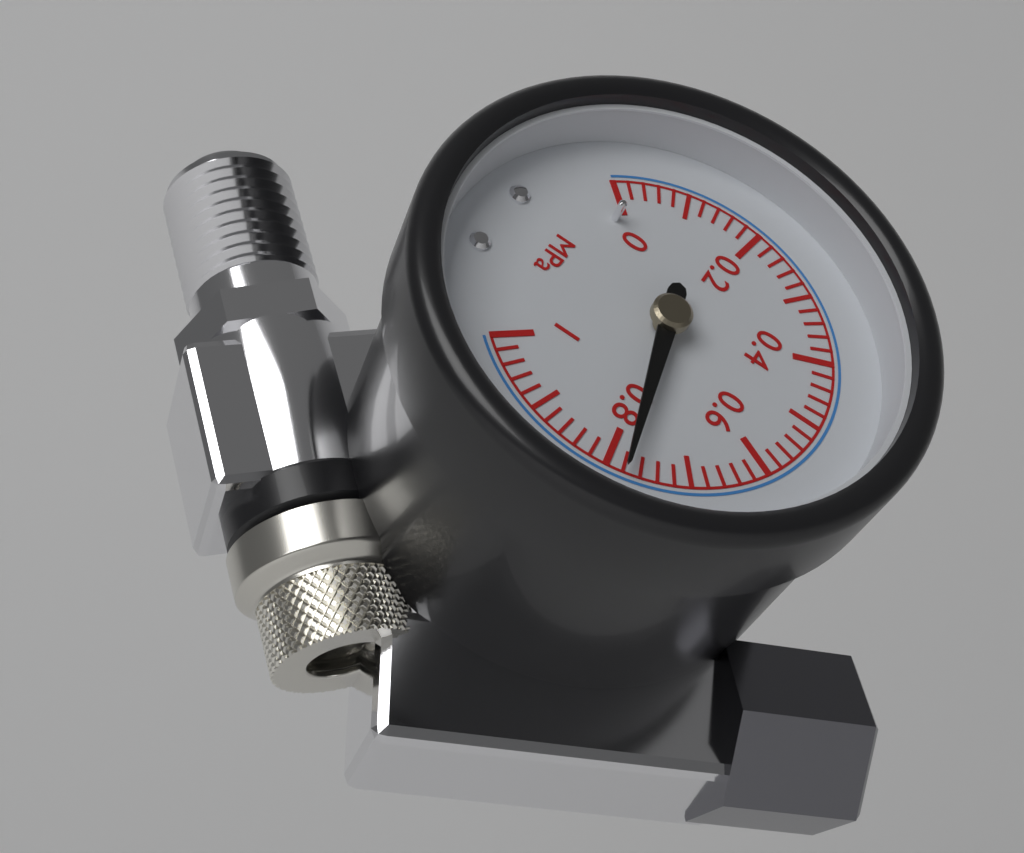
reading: 0.78 MPa
